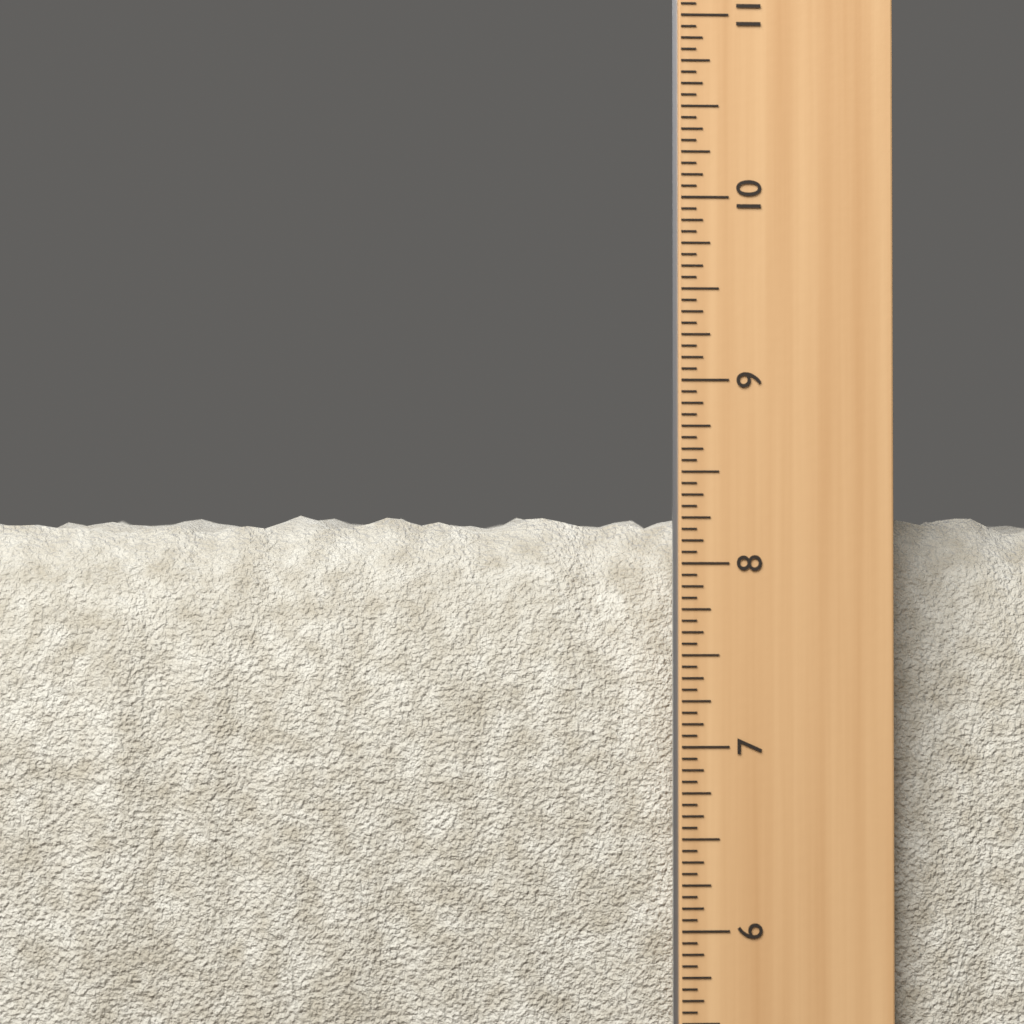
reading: 8.3125 in
